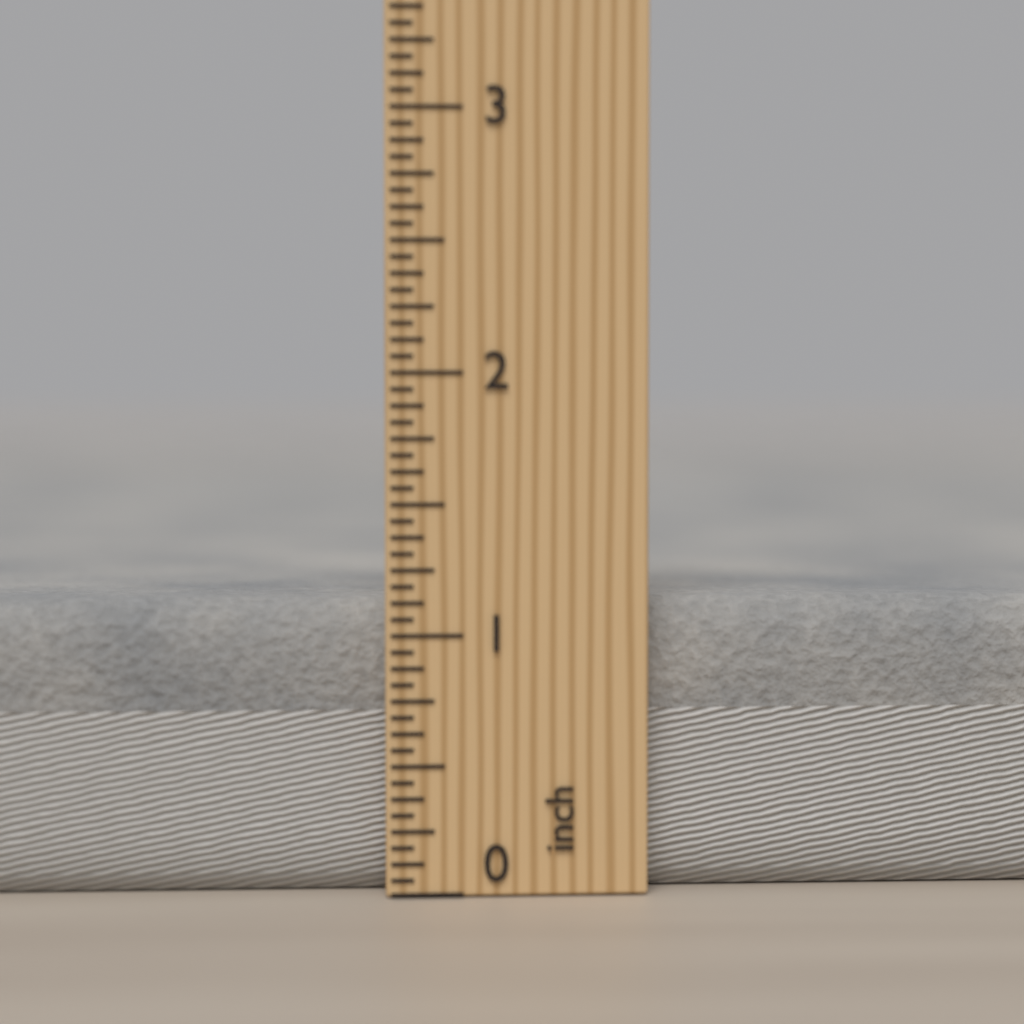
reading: 1.1250 inch
